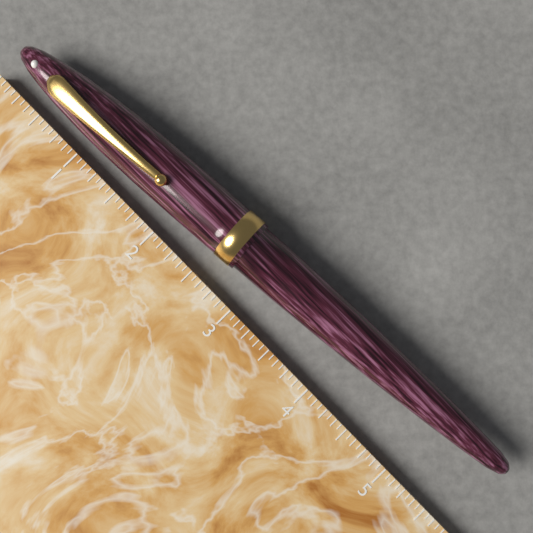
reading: 5.7500 (no unit)
